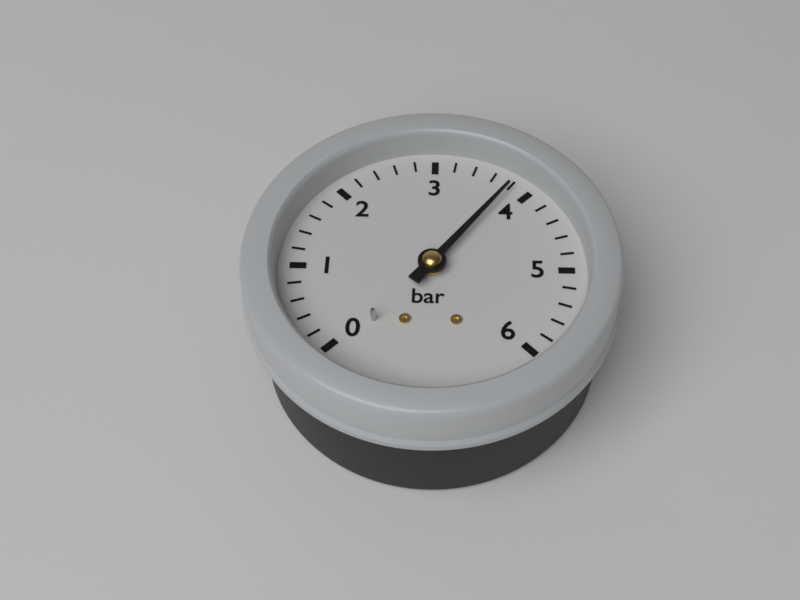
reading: 3.8 bar
